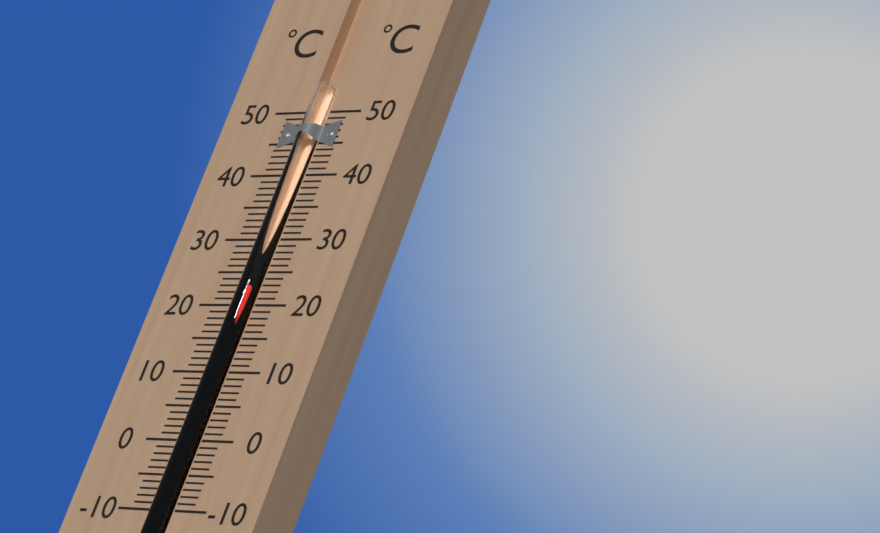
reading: 23 °C
